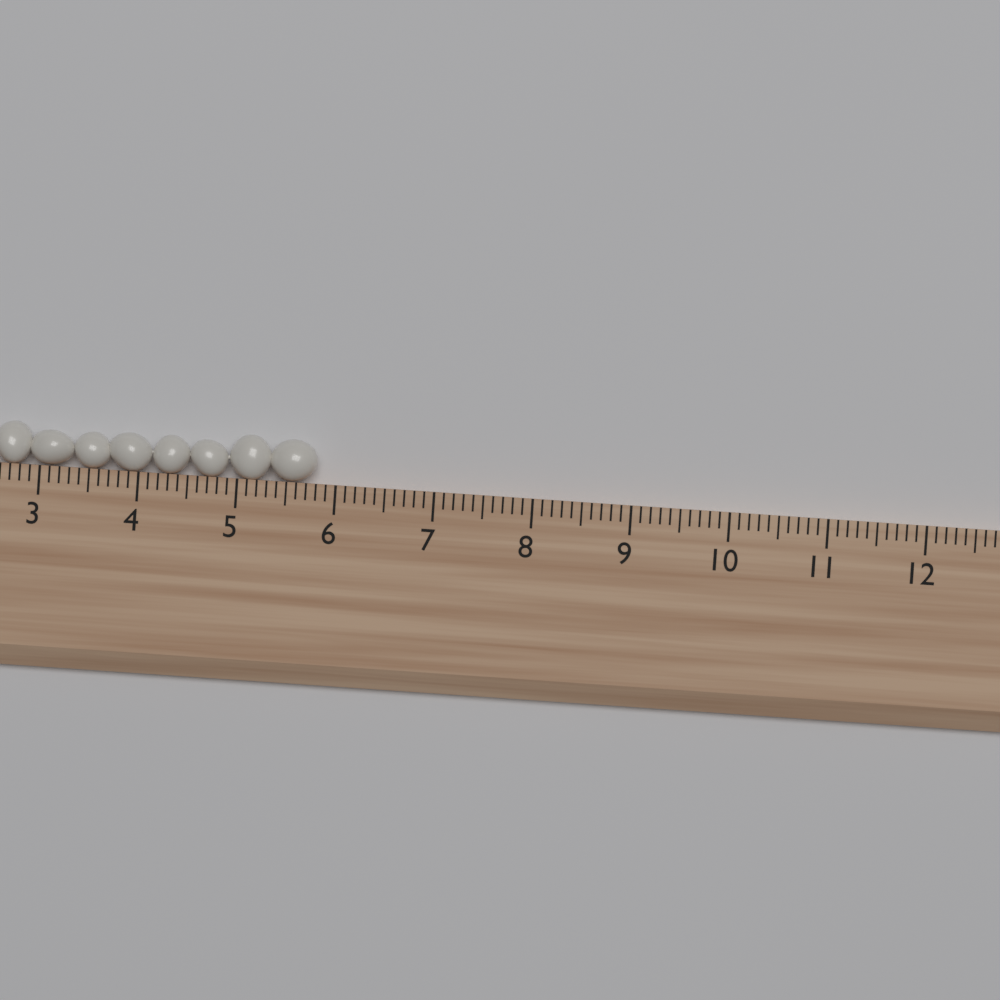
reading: 5.8 (no unit)
